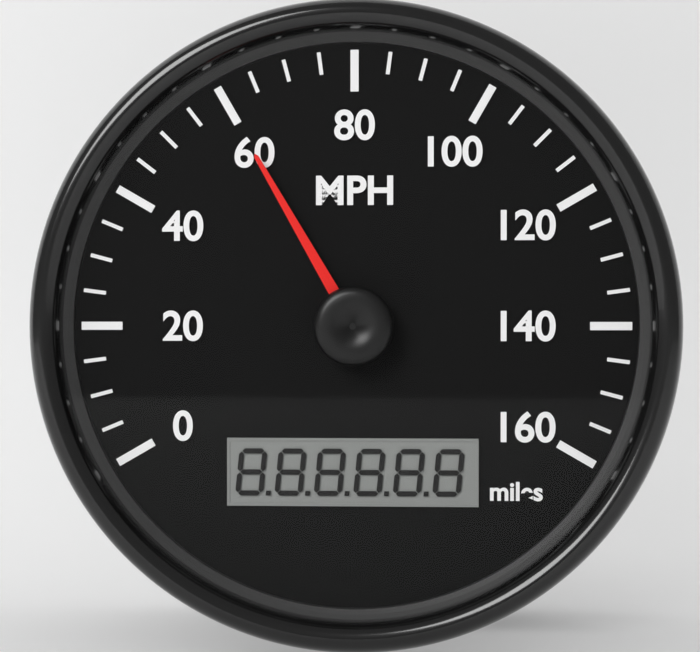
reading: 60 mph
